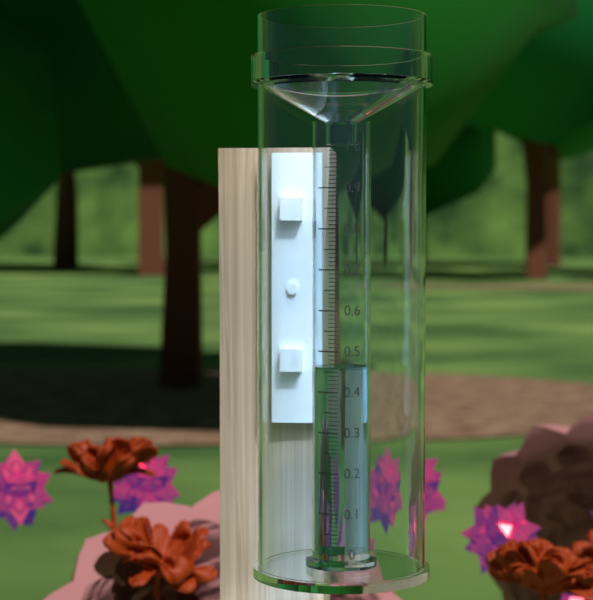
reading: 0.46 (no unit)
